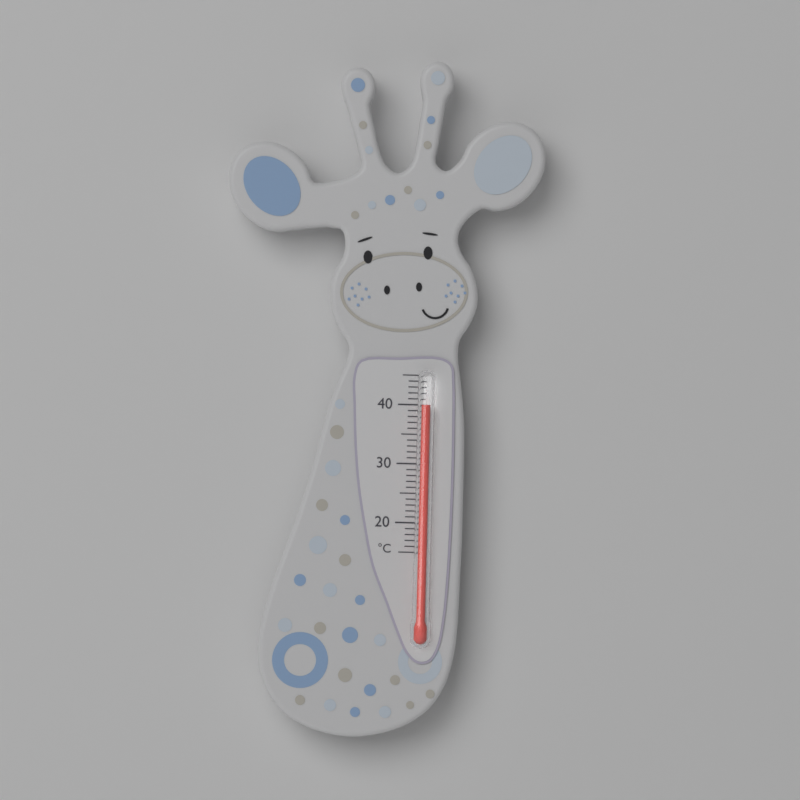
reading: 40 °C
